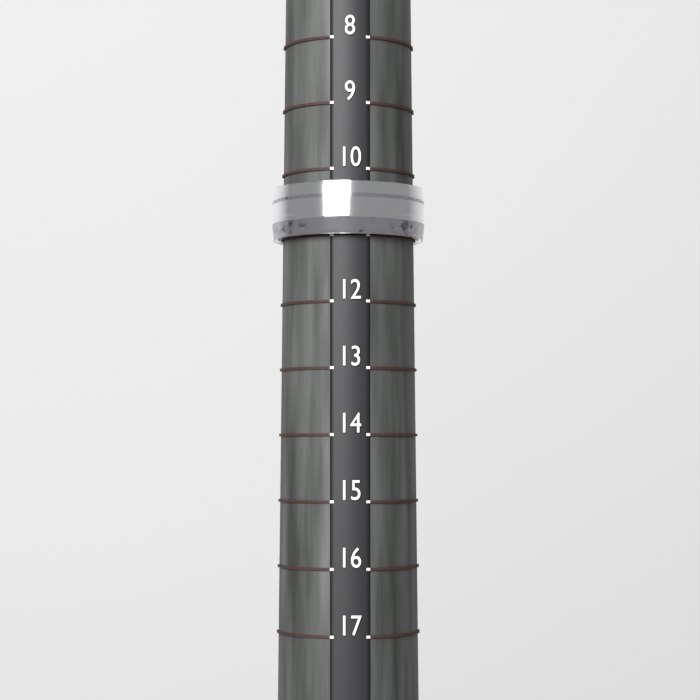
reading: 11 (no unit)
